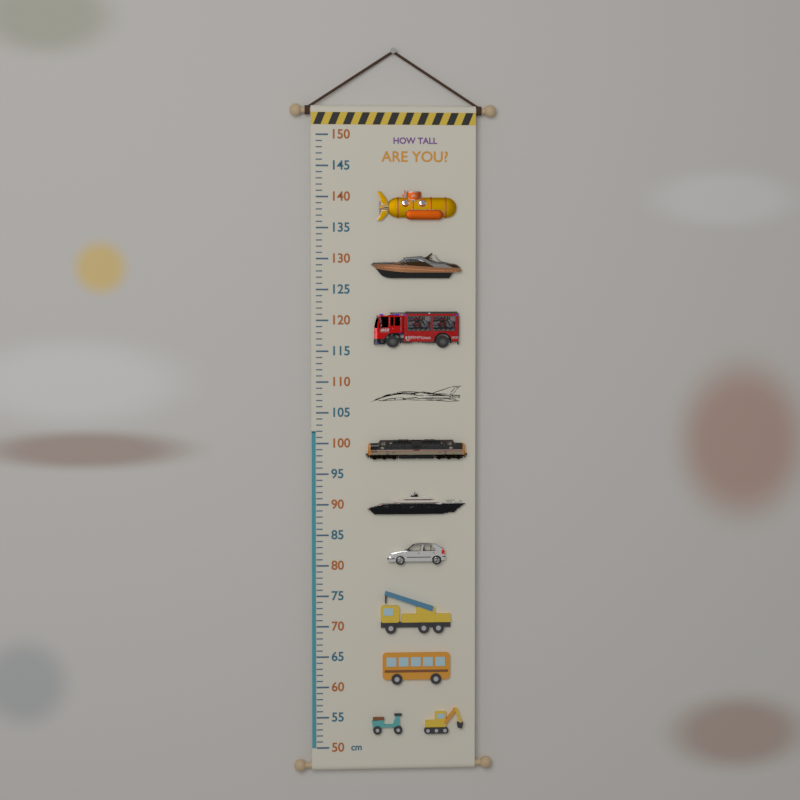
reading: 102 cm
